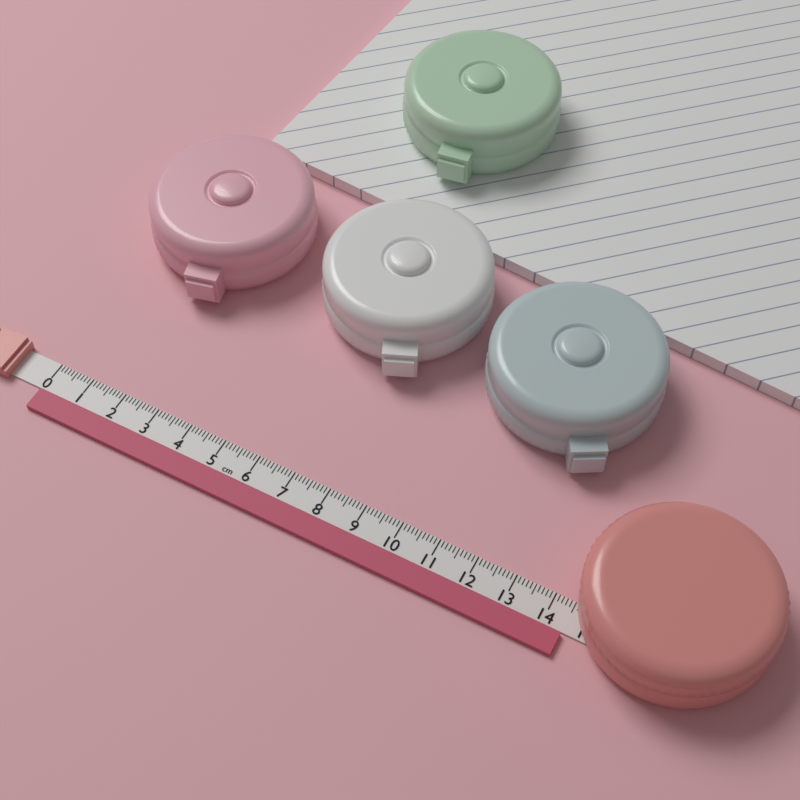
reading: 14.5 cm
